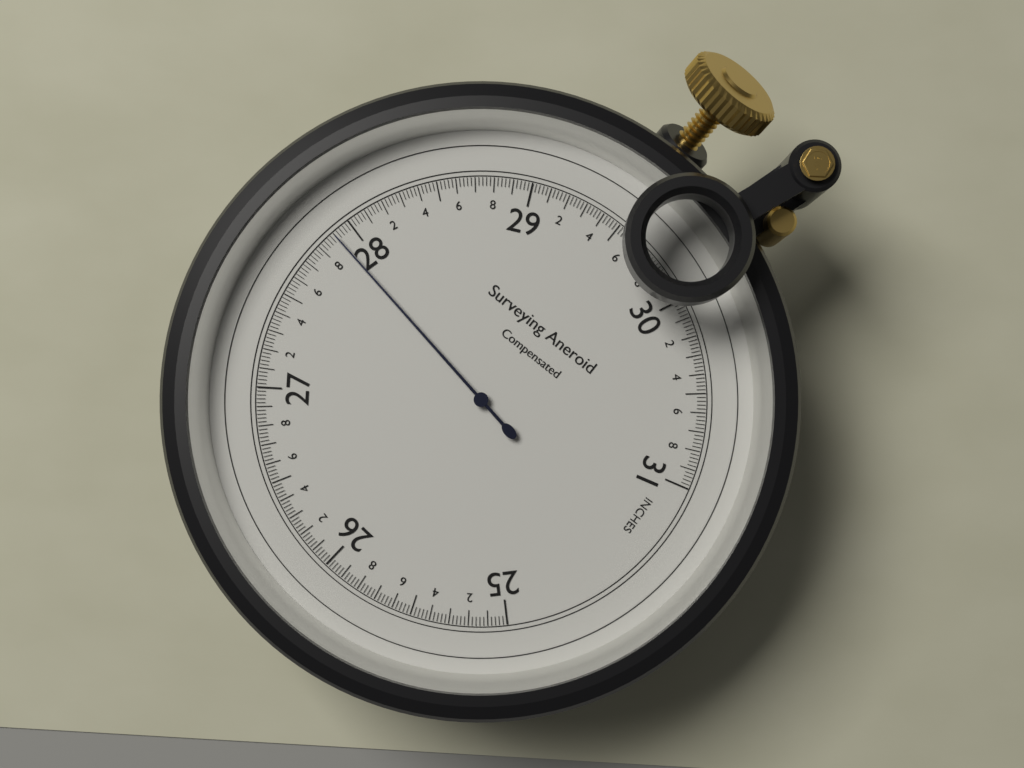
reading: 27.90 inches
